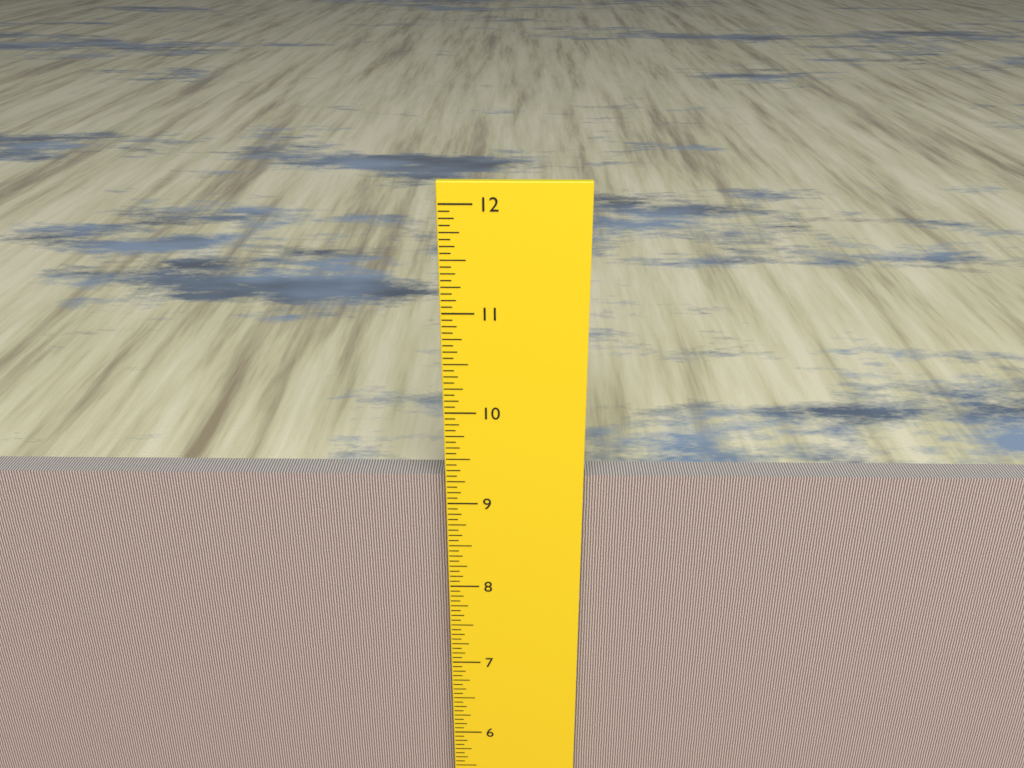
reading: 9.2500 inch
